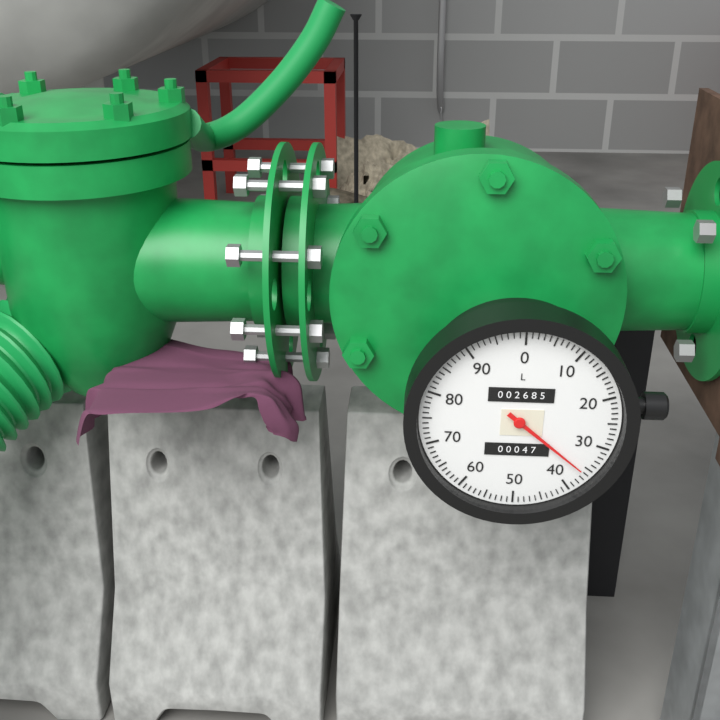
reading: 36 L
